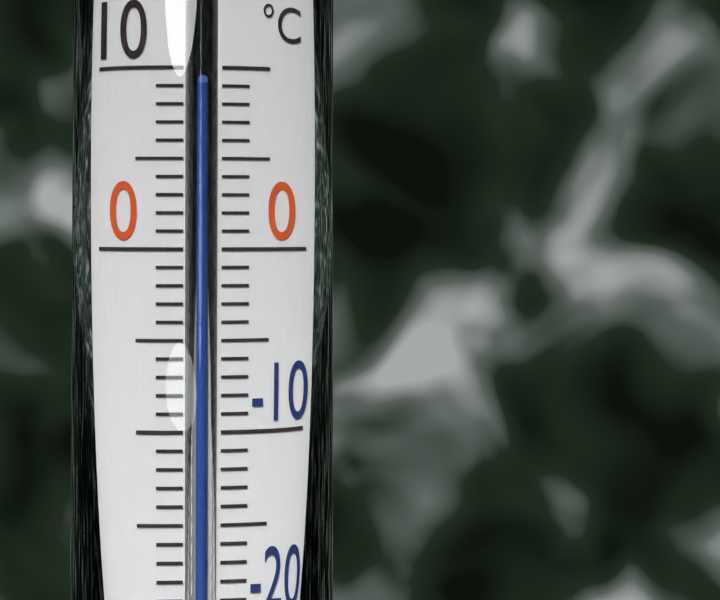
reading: 9 °C
